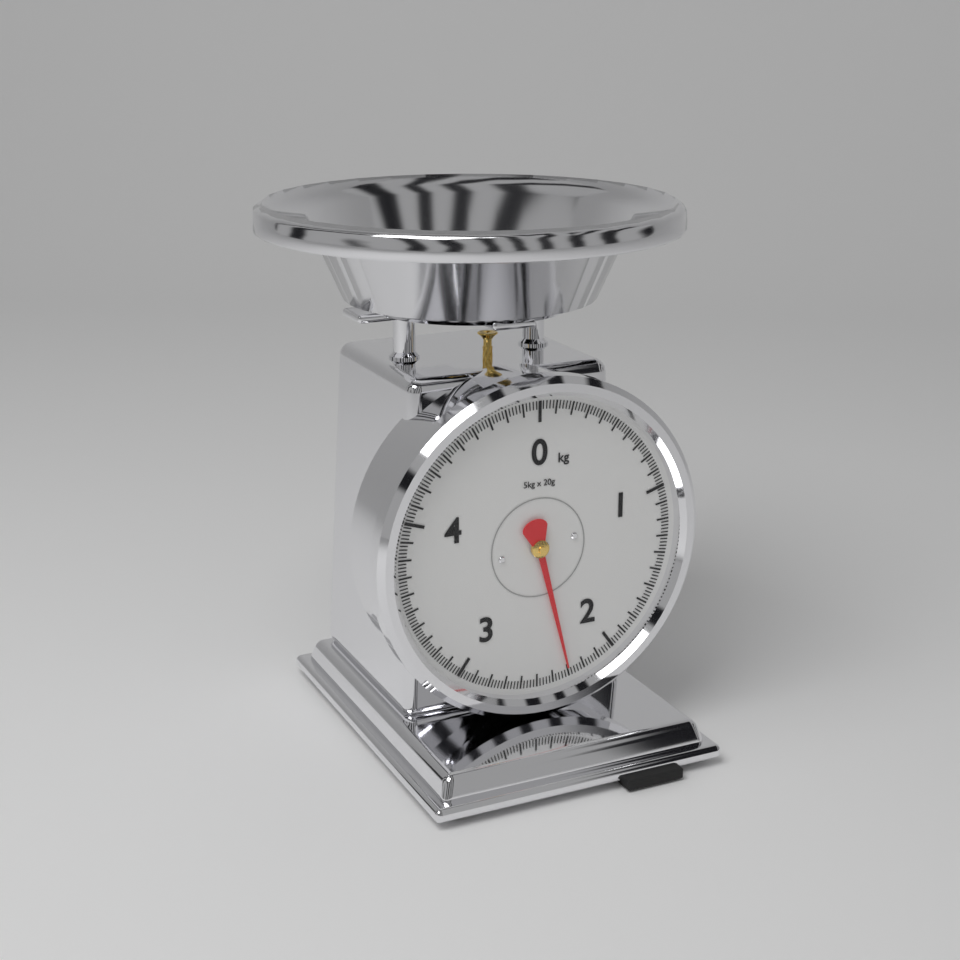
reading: 2.30 kg
